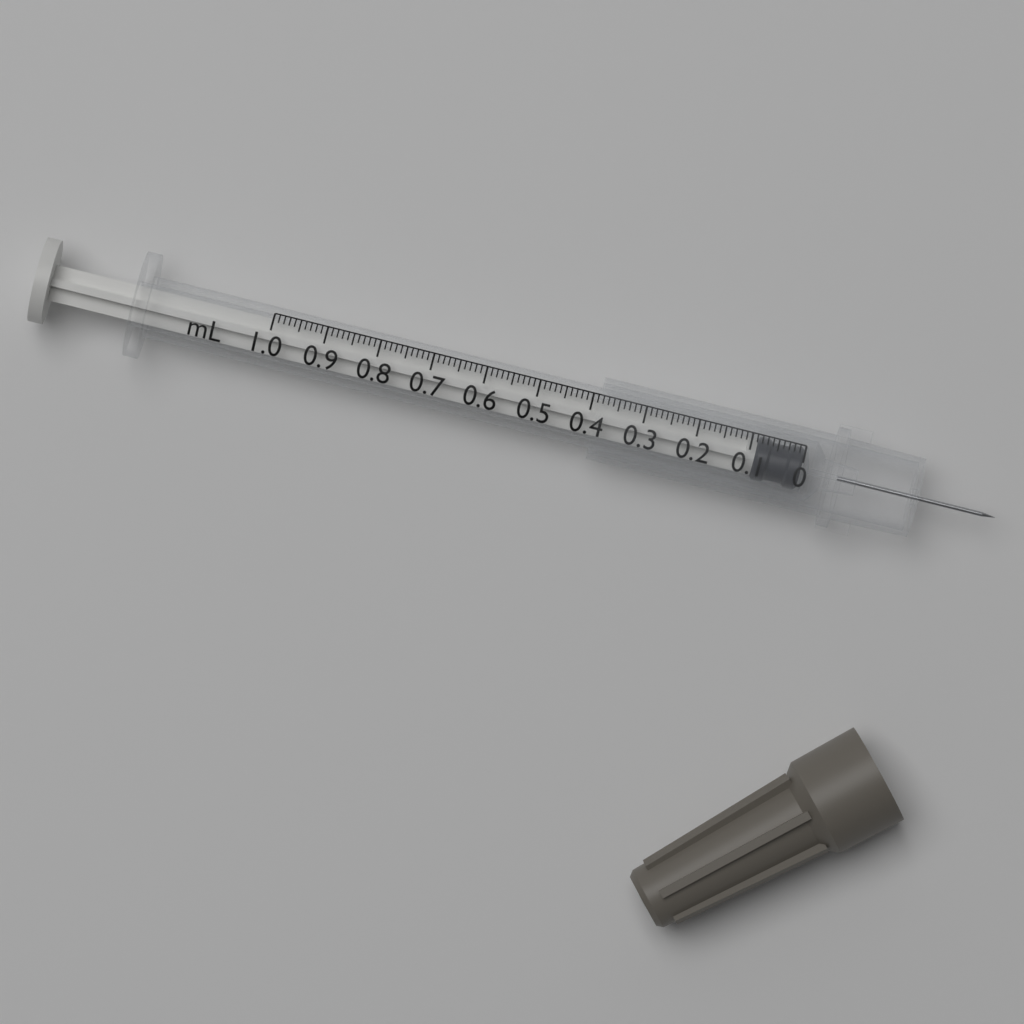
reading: 0.00 mL
